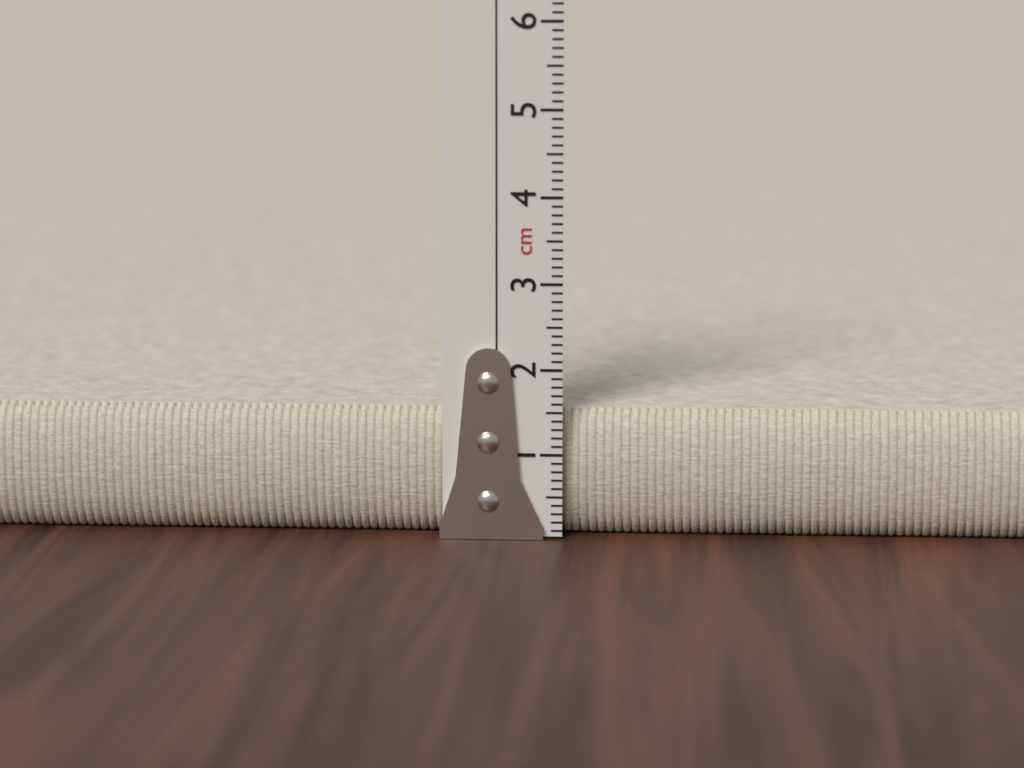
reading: 1.5 cm
